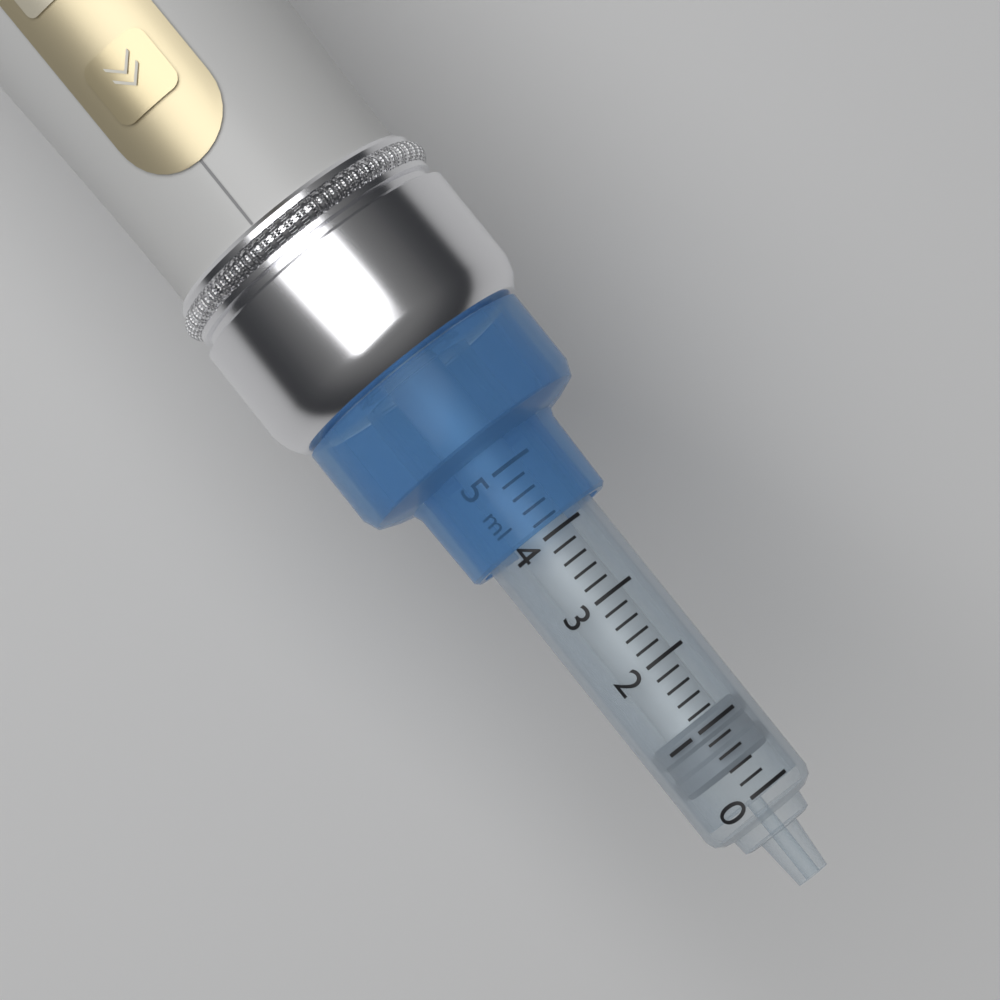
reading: 0.4 ml
